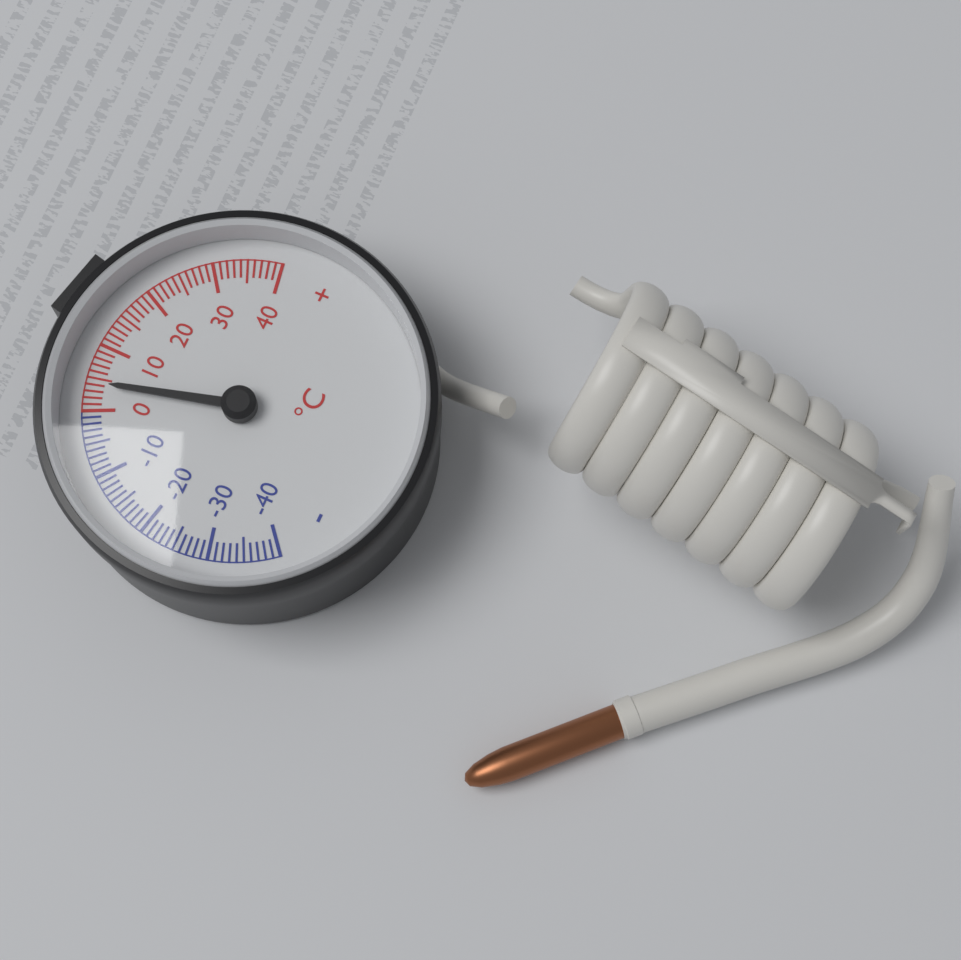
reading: 4 °C
